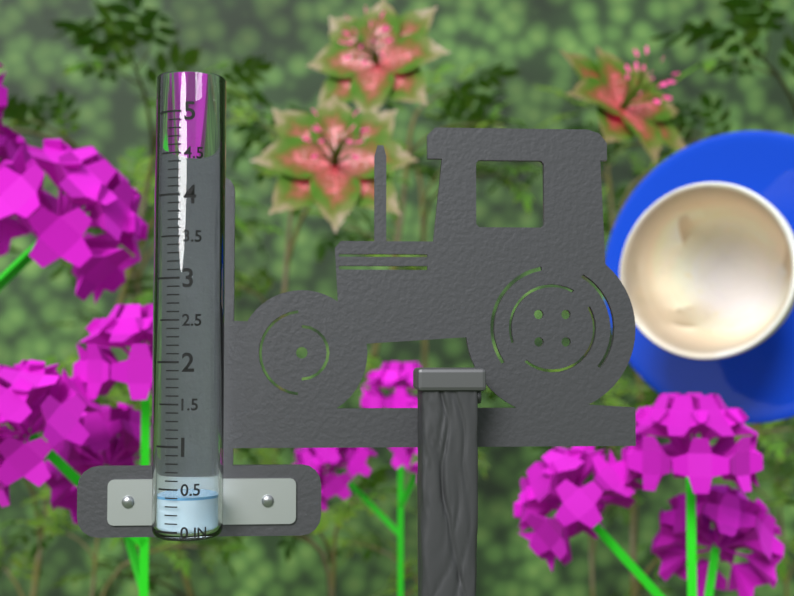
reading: 0.4 in
